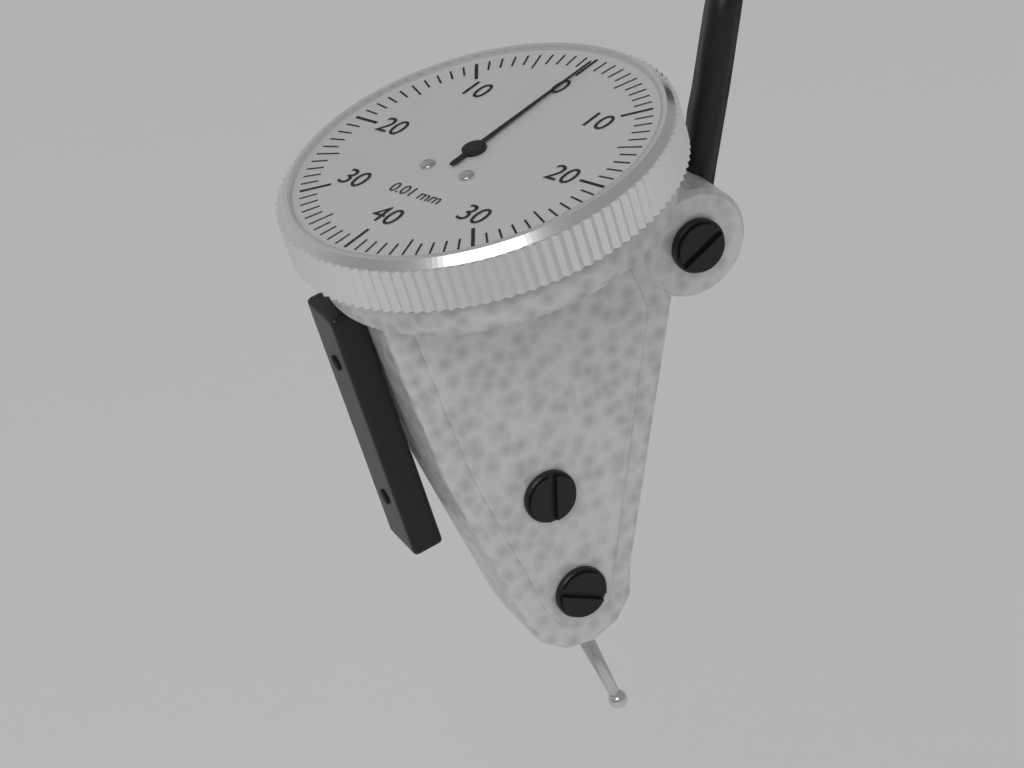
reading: 0.00 mm
